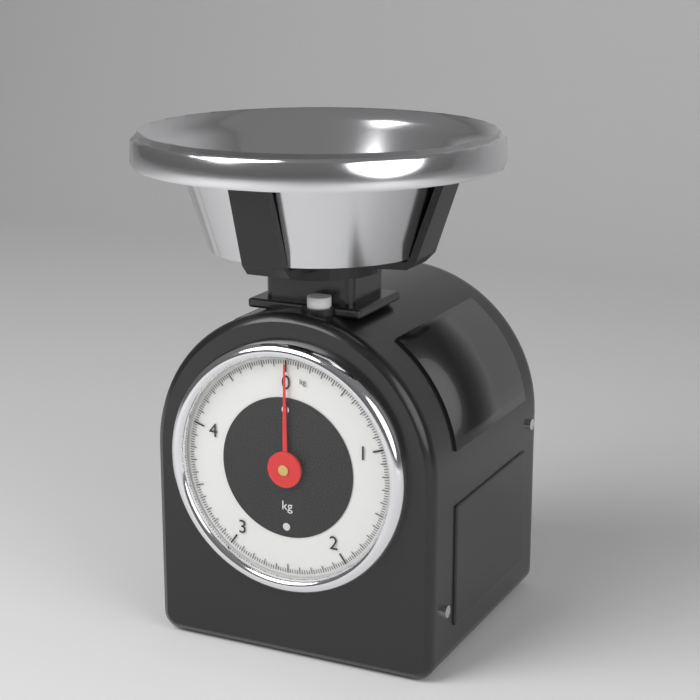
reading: 0.00 kg
